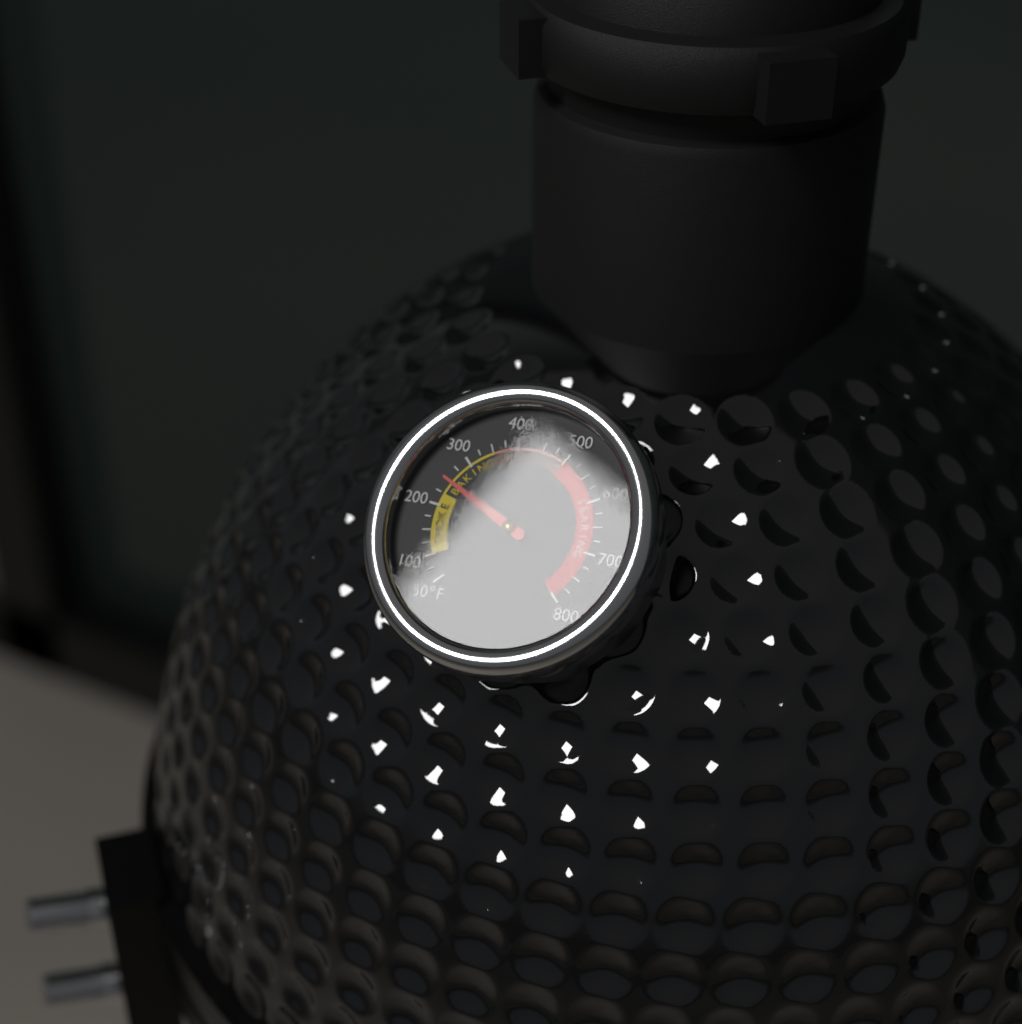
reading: 250 °F
